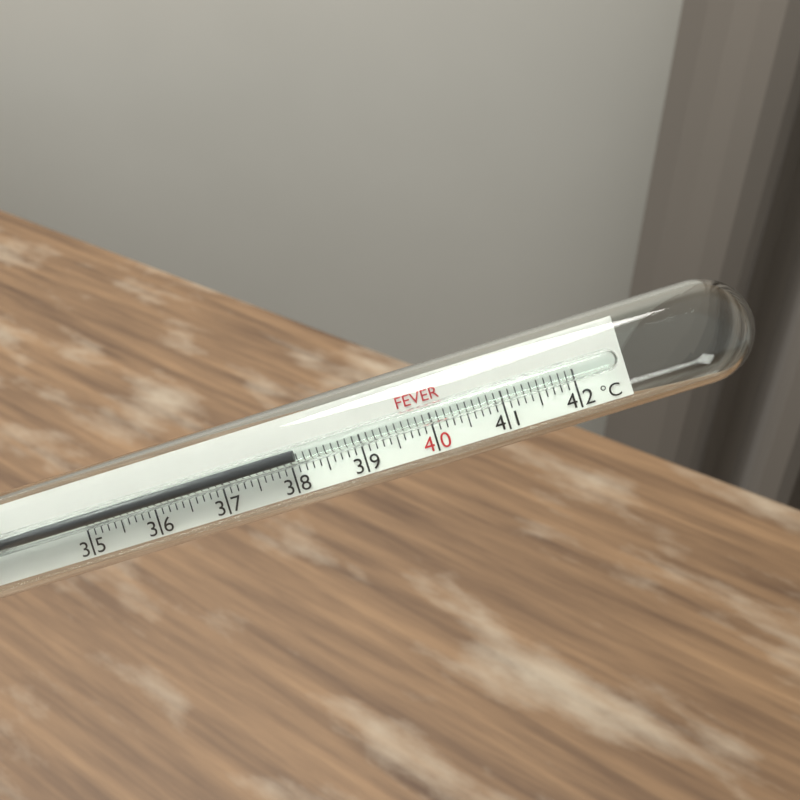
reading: 38.1 °C
